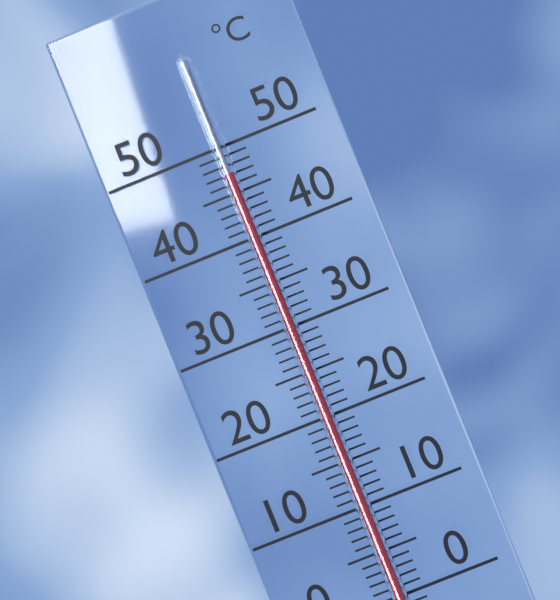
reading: 47 °C
